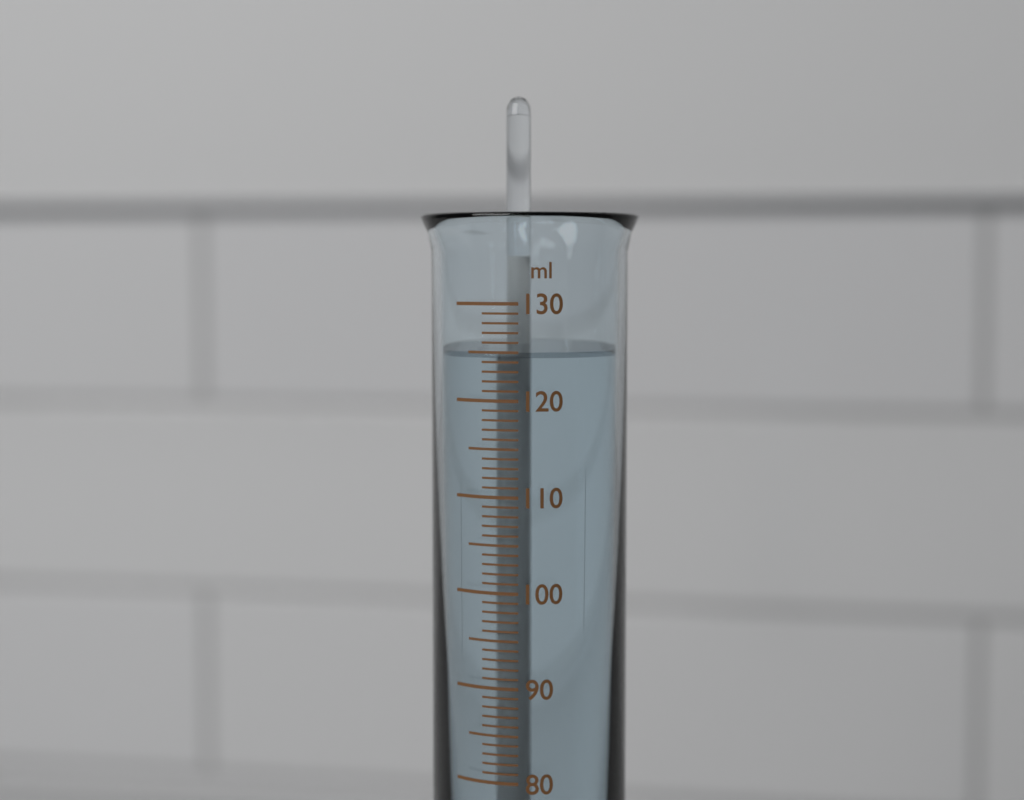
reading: 125 ml
